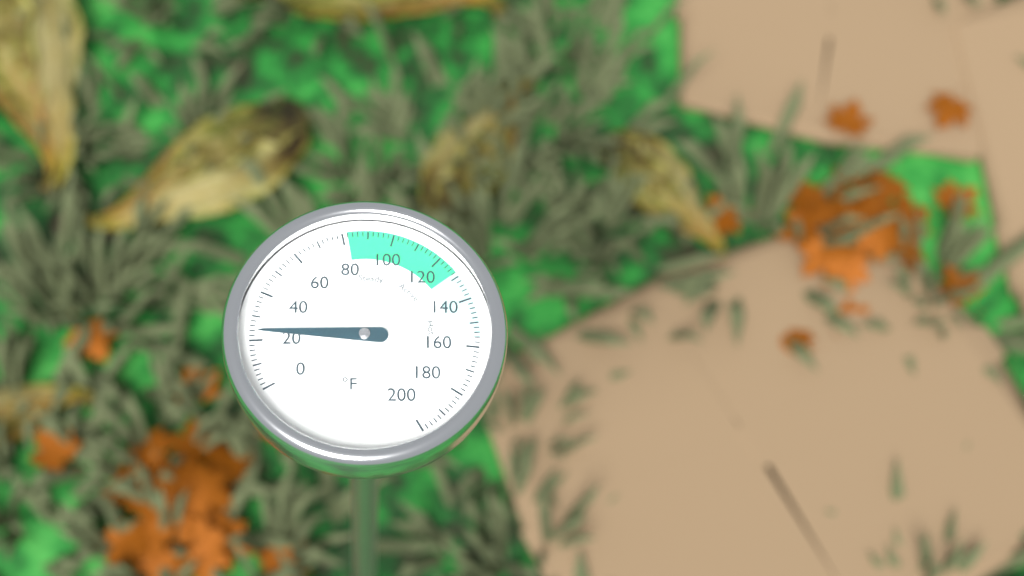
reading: 24 °F
